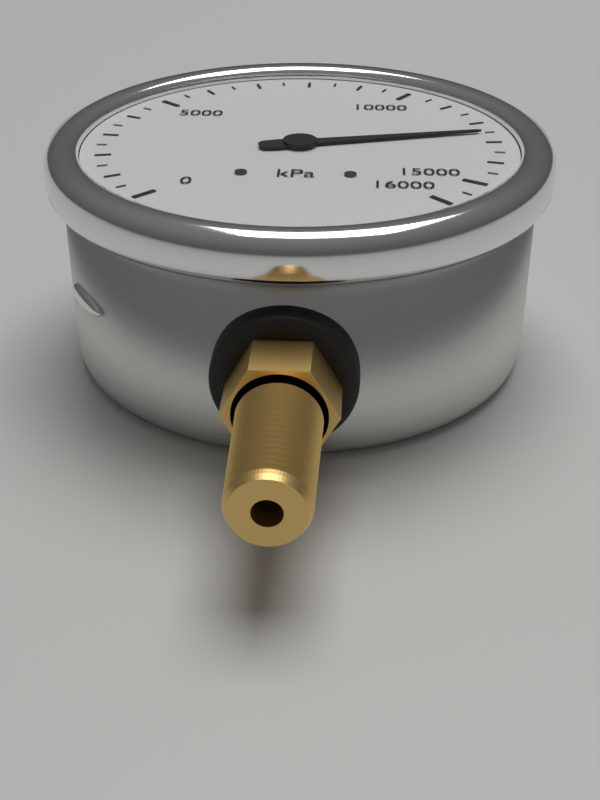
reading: 12500 kPa
